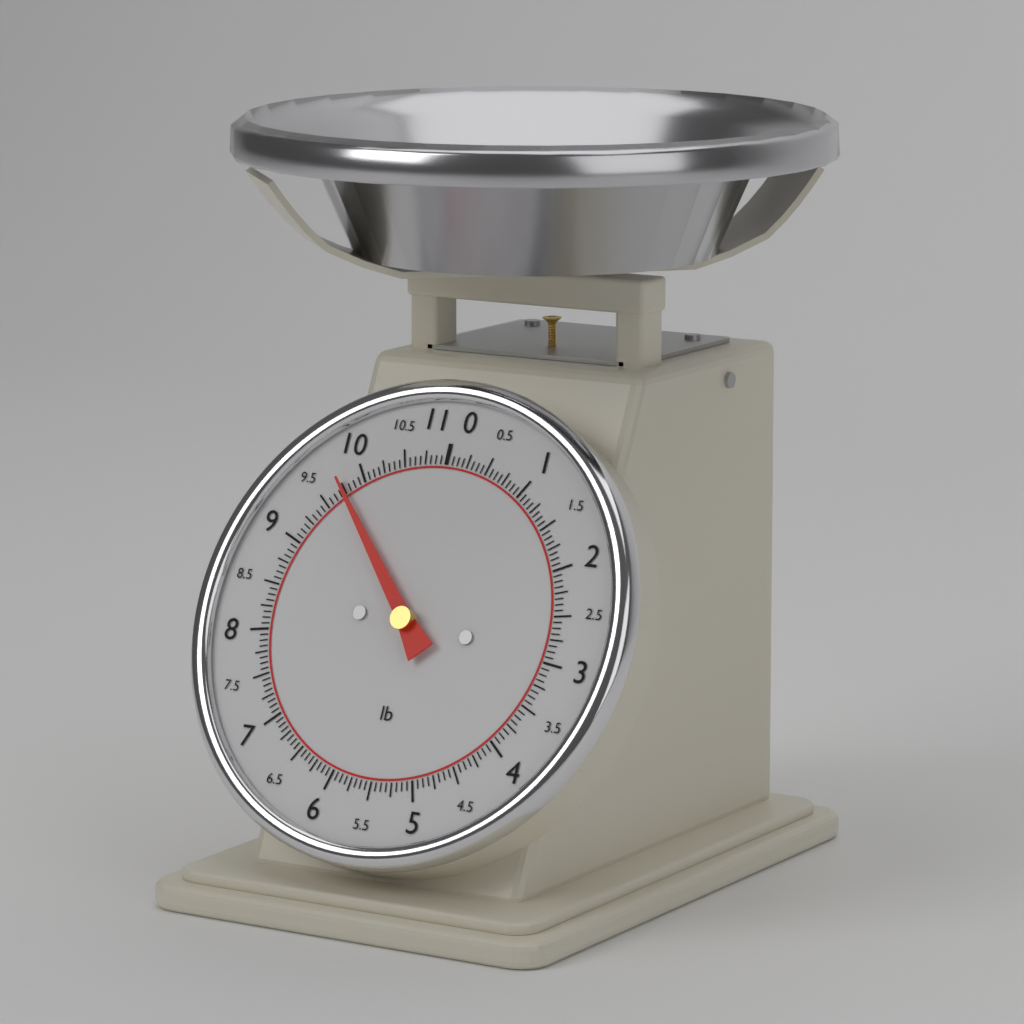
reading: 9.7500 lb
